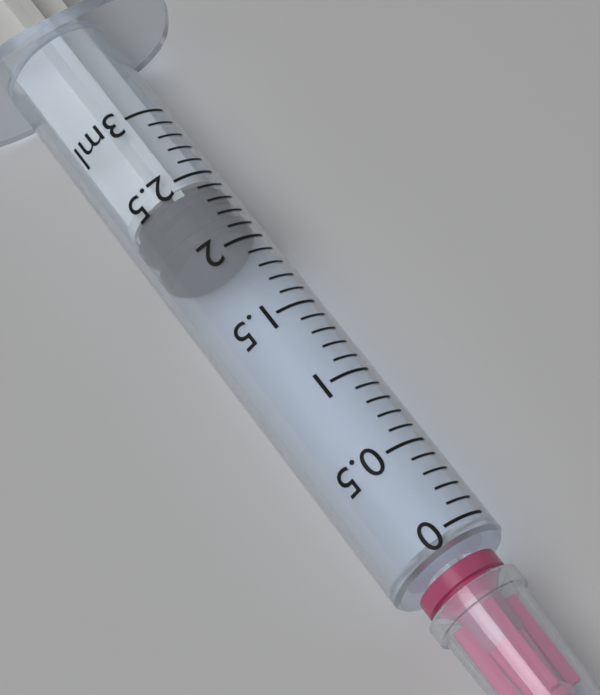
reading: 2.1 ml
